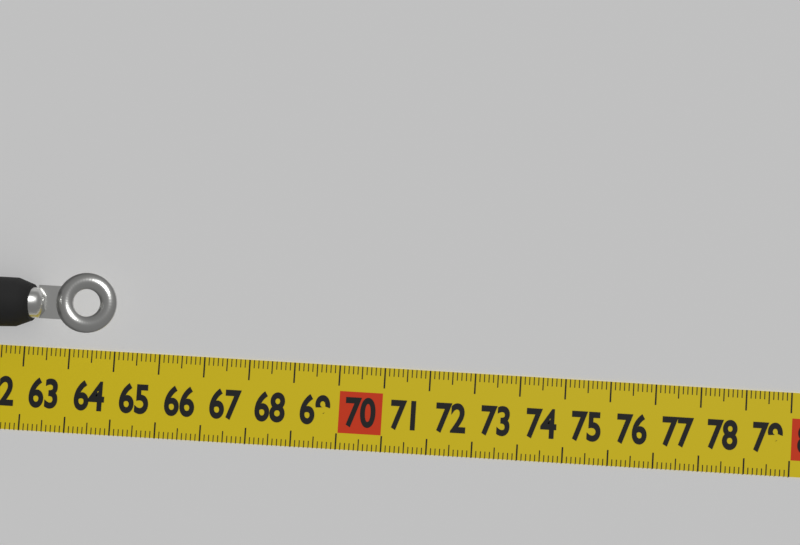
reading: 65.1 cm
